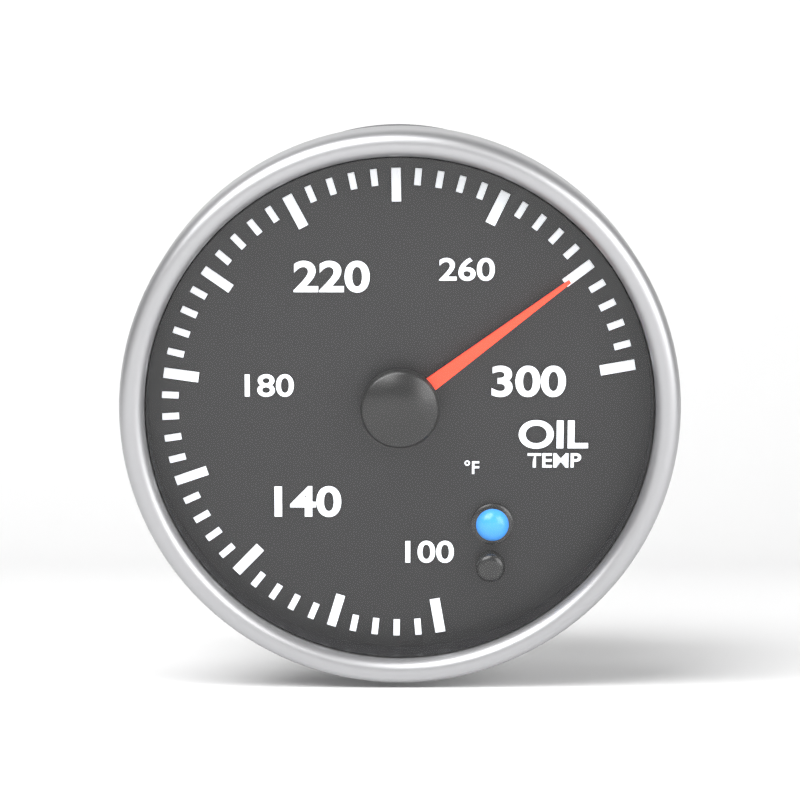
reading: 280 °F
